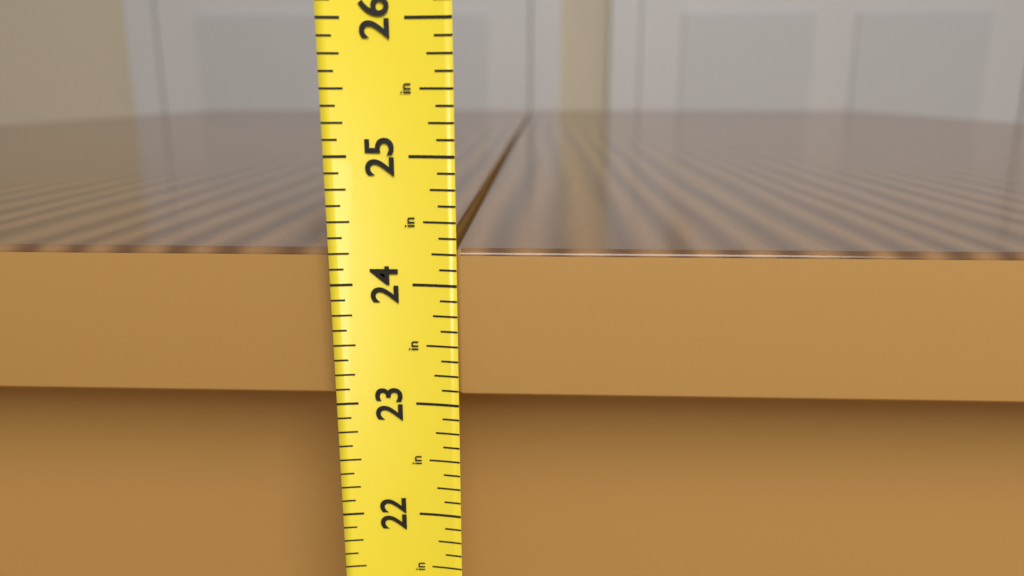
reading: 24.250 in
